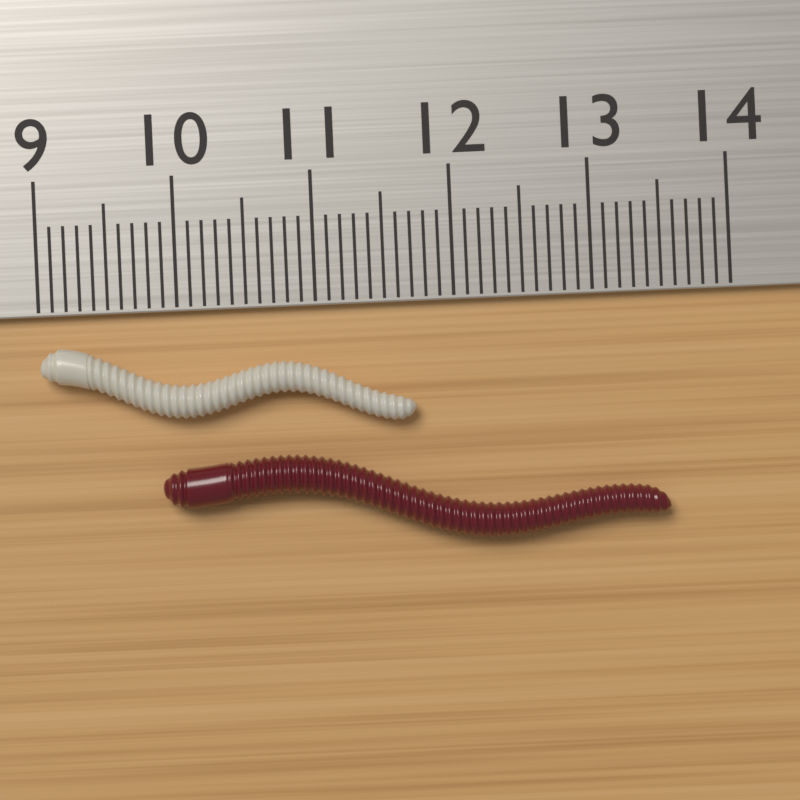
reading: 11.7 cm
